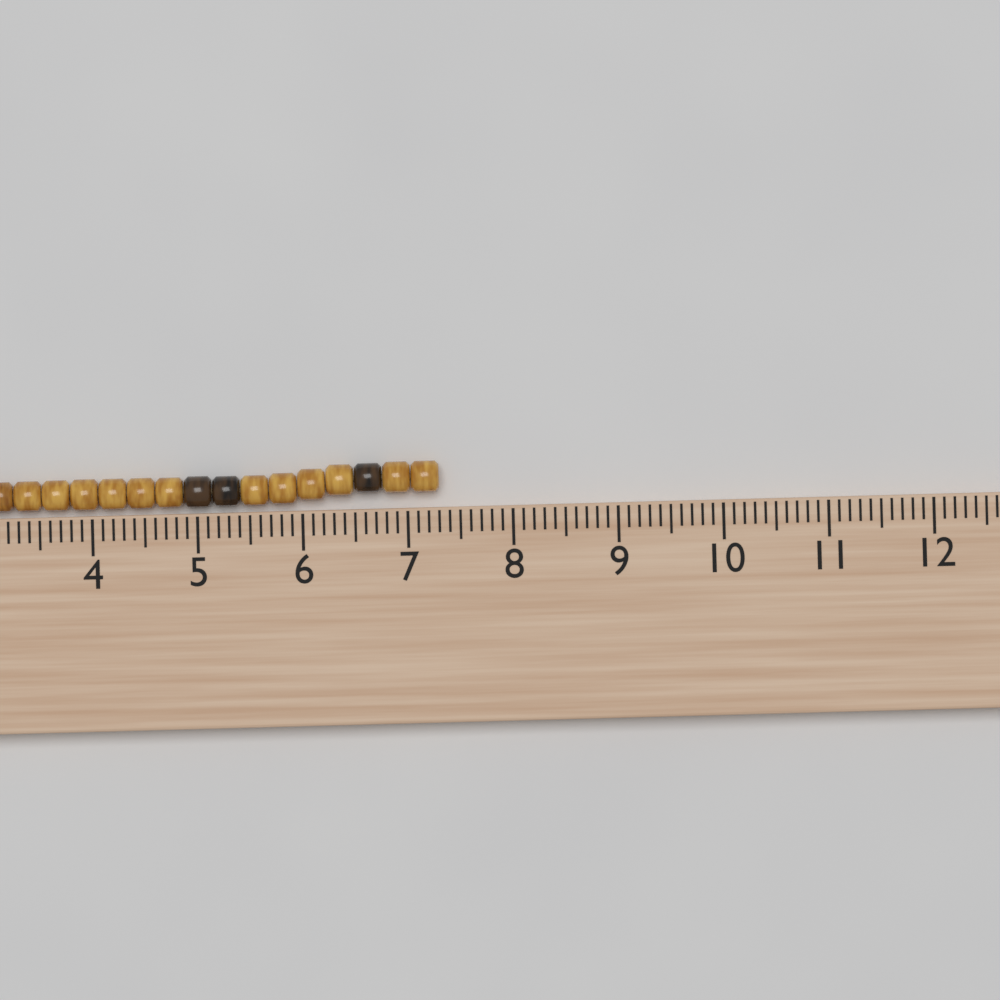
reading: 7.3 cm
